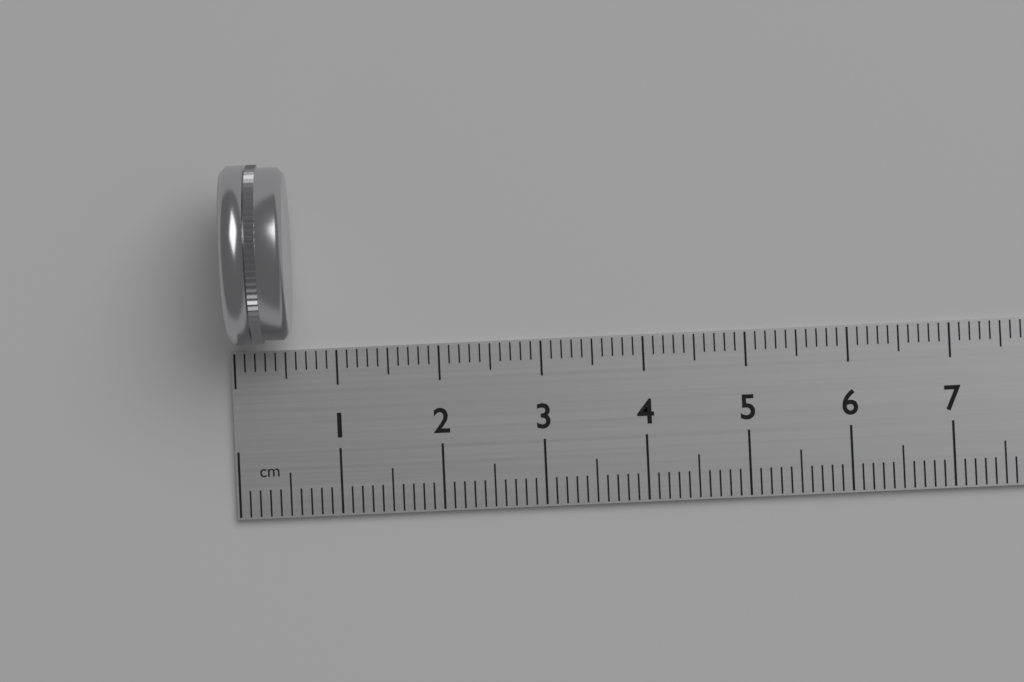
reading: 0.6 cm
